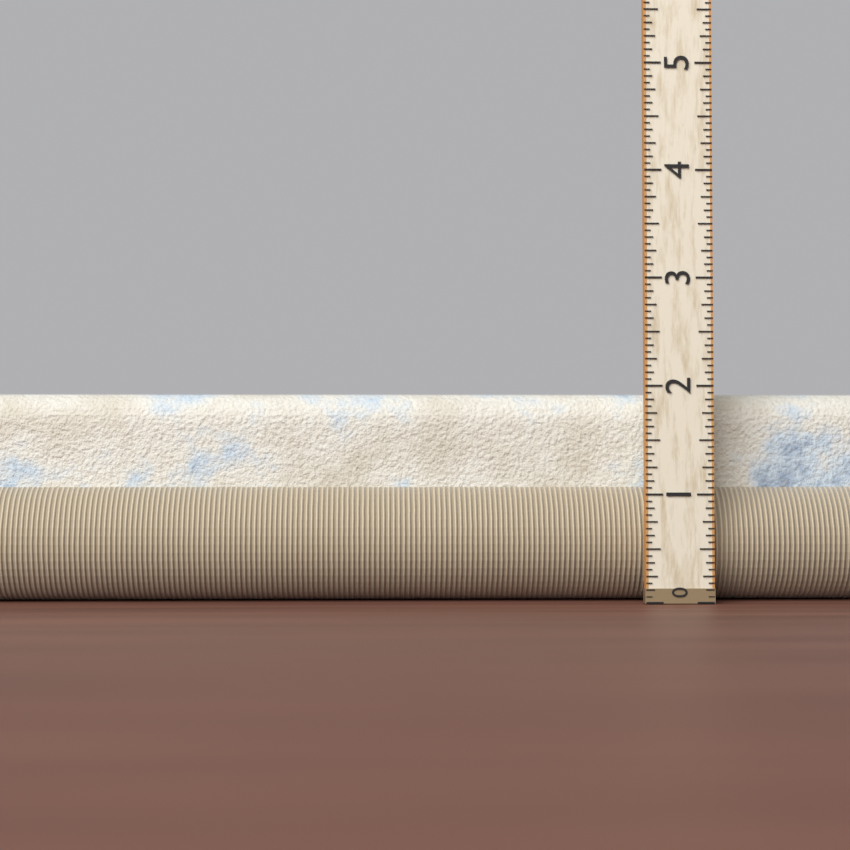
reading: 1.9375 (no unit)
